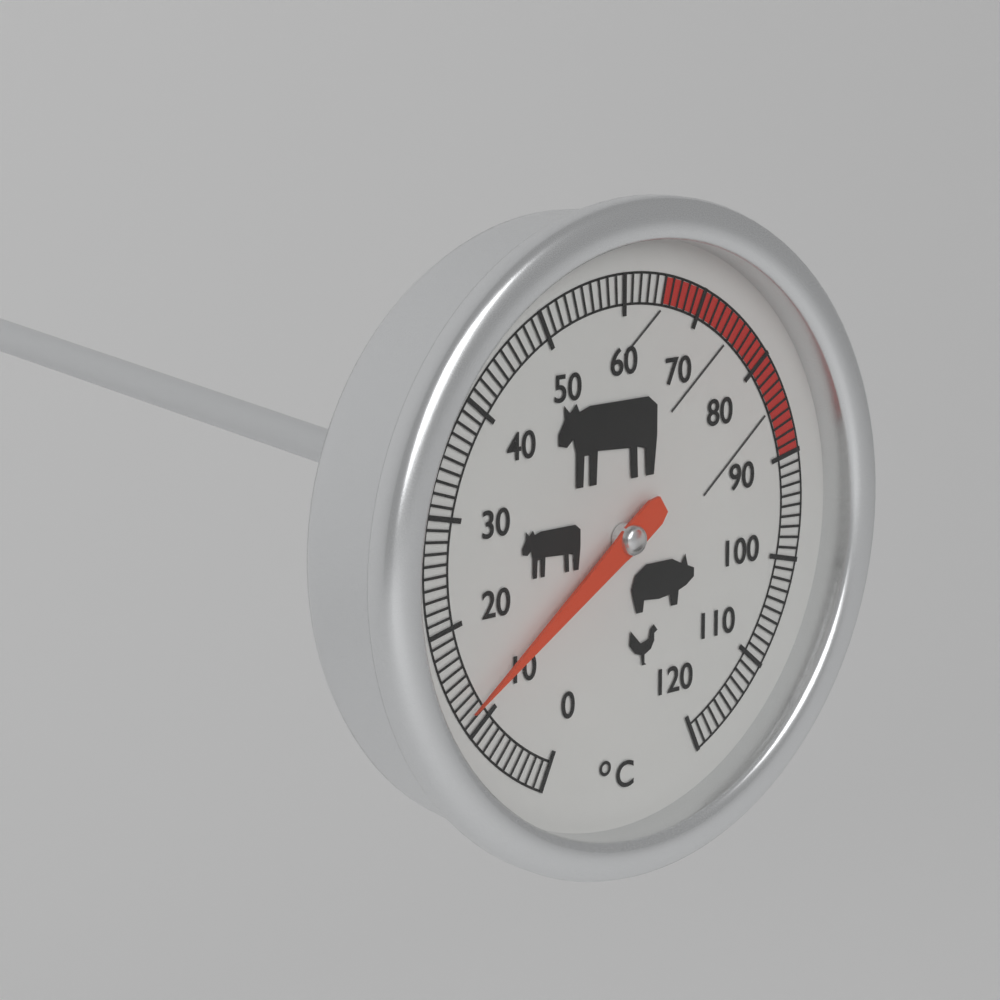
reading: 12 °C
